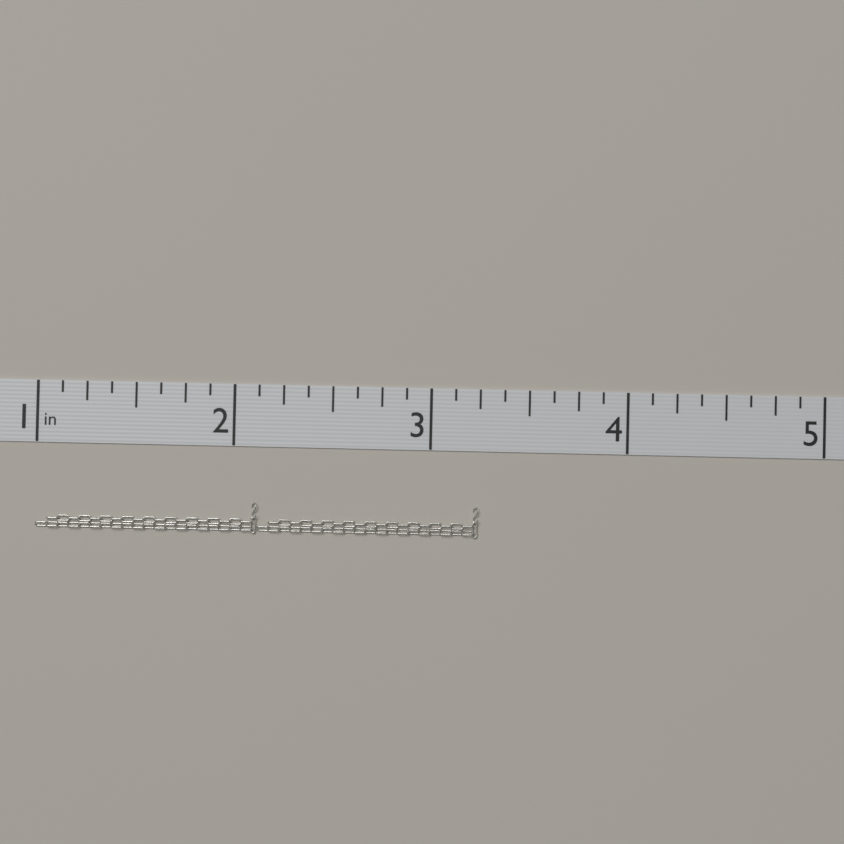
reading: 3.250 in
